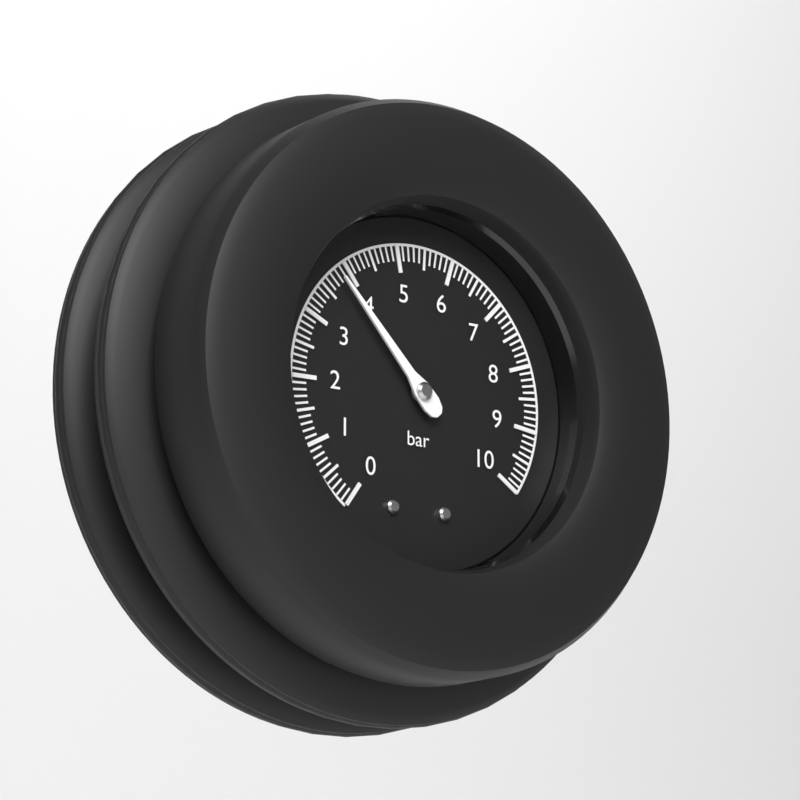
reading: 3.8 bar
